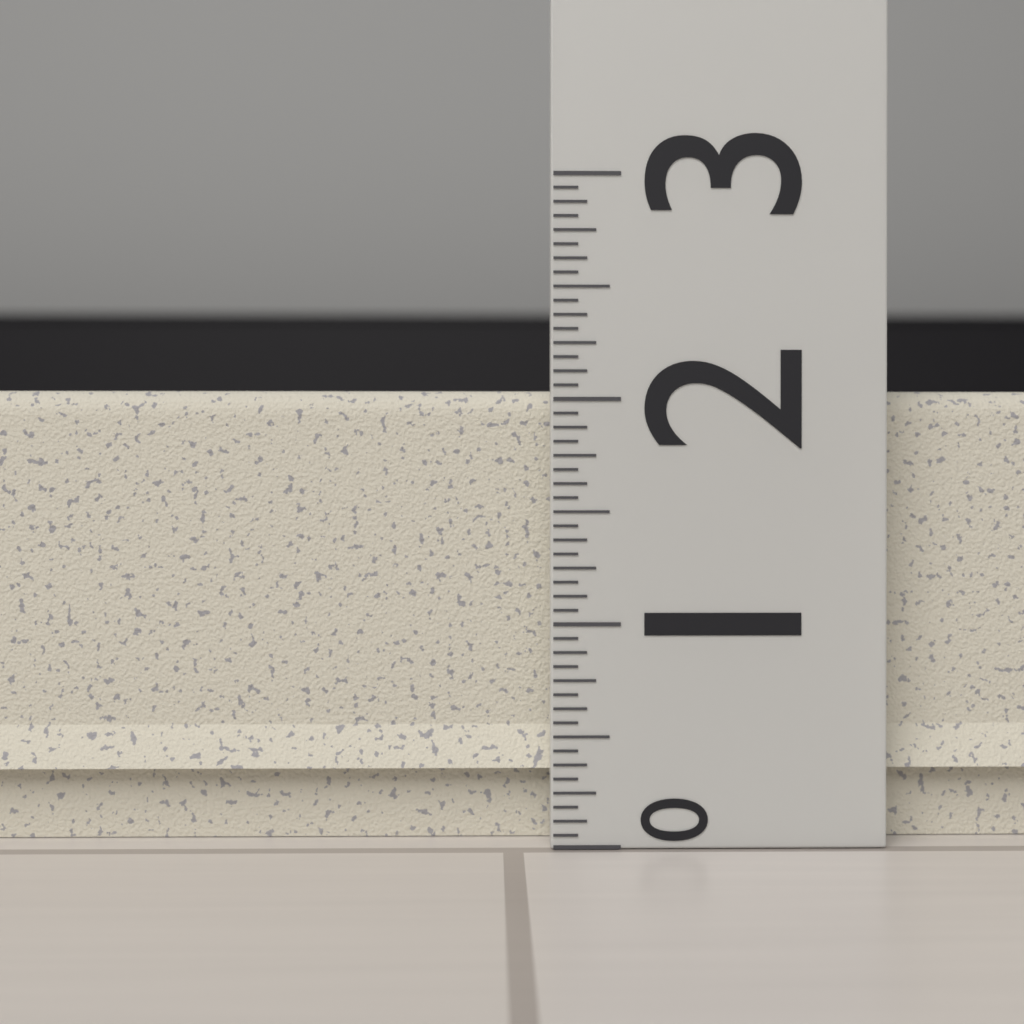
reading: 2.0625 (no unit)
